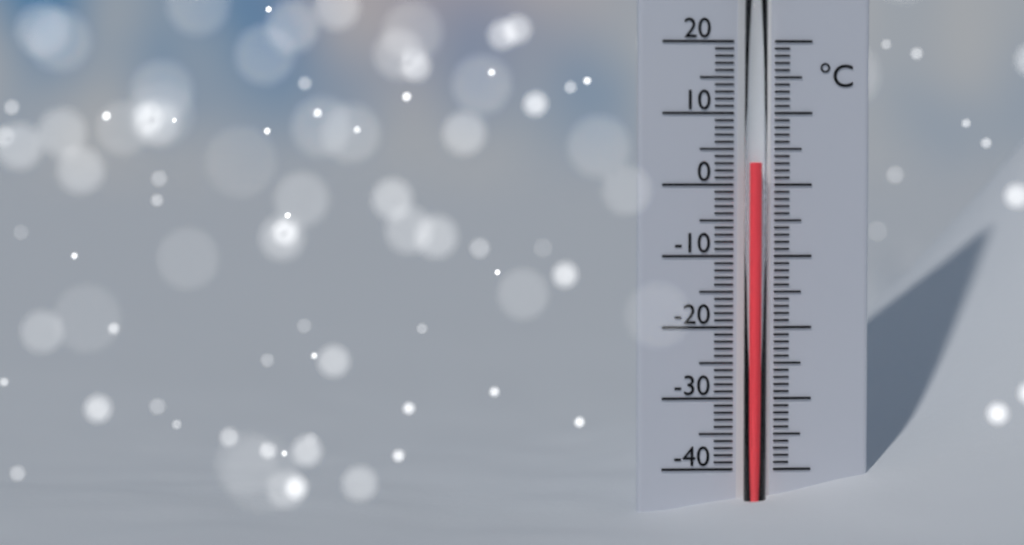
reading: 3 °C
